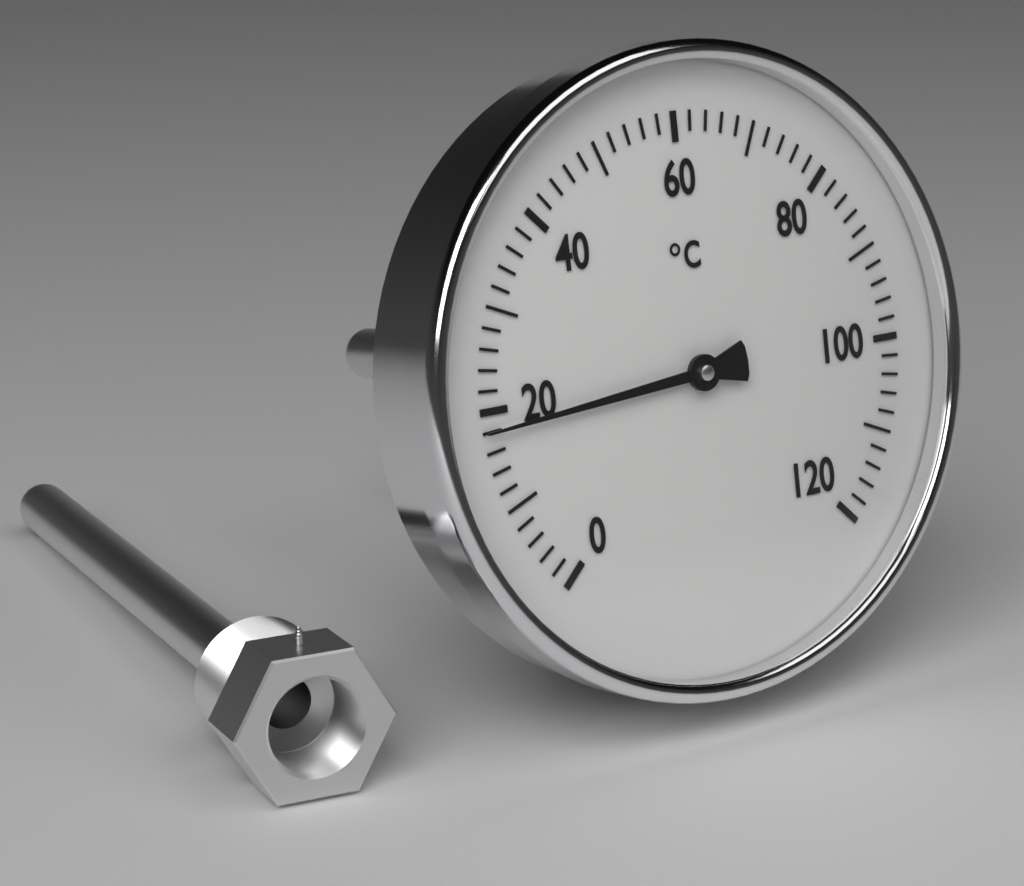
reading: 18 °C
